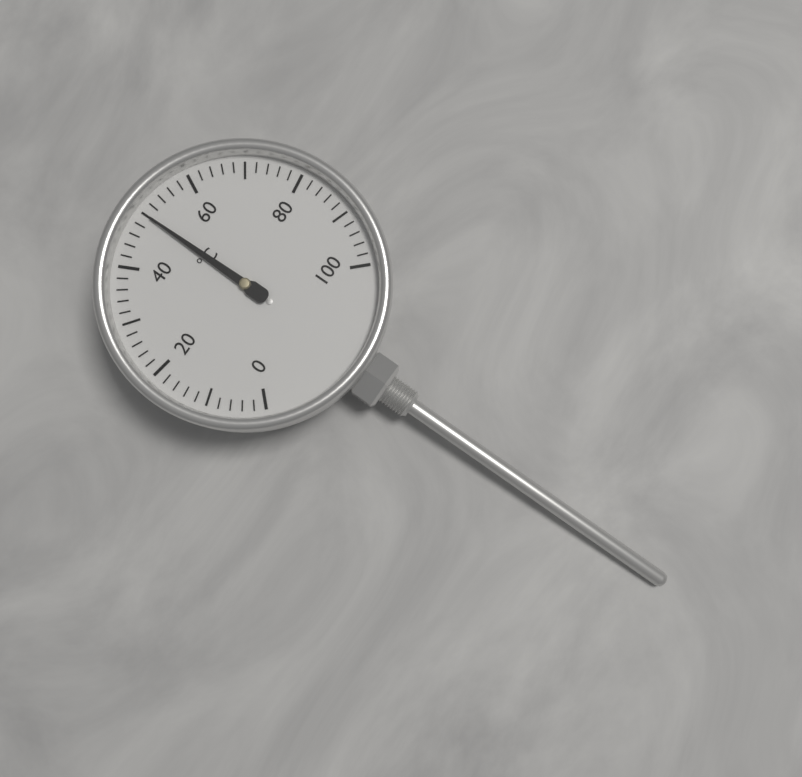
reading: 50 °C
